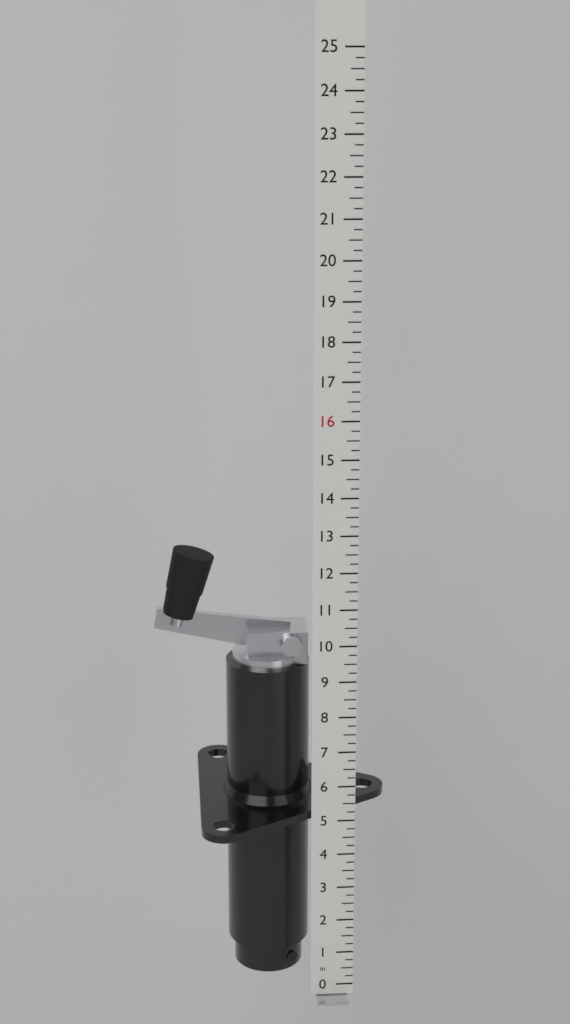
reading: 12.25 in
